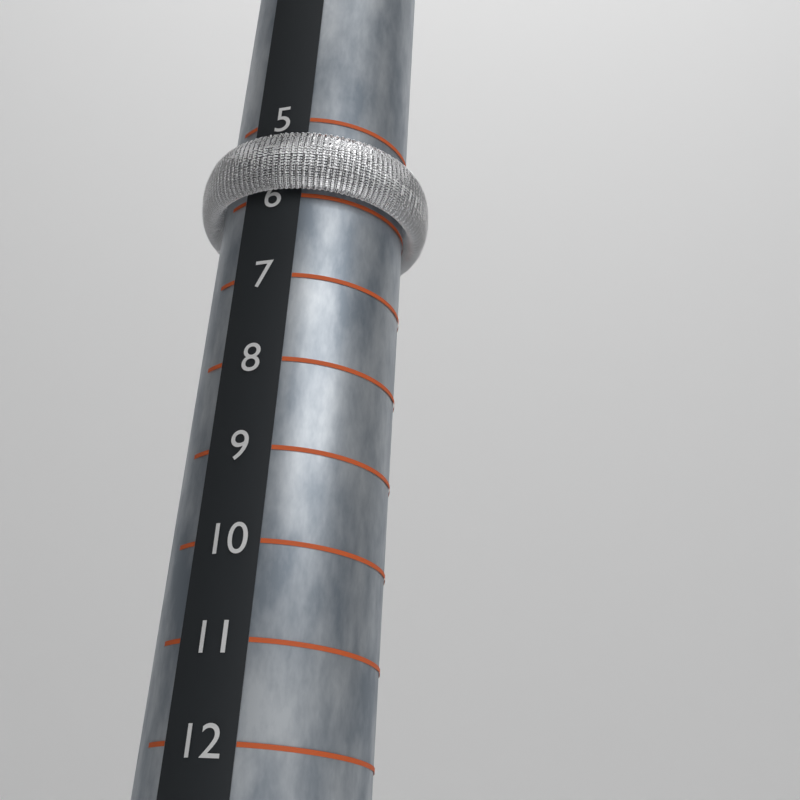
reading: 6 (no unit)
